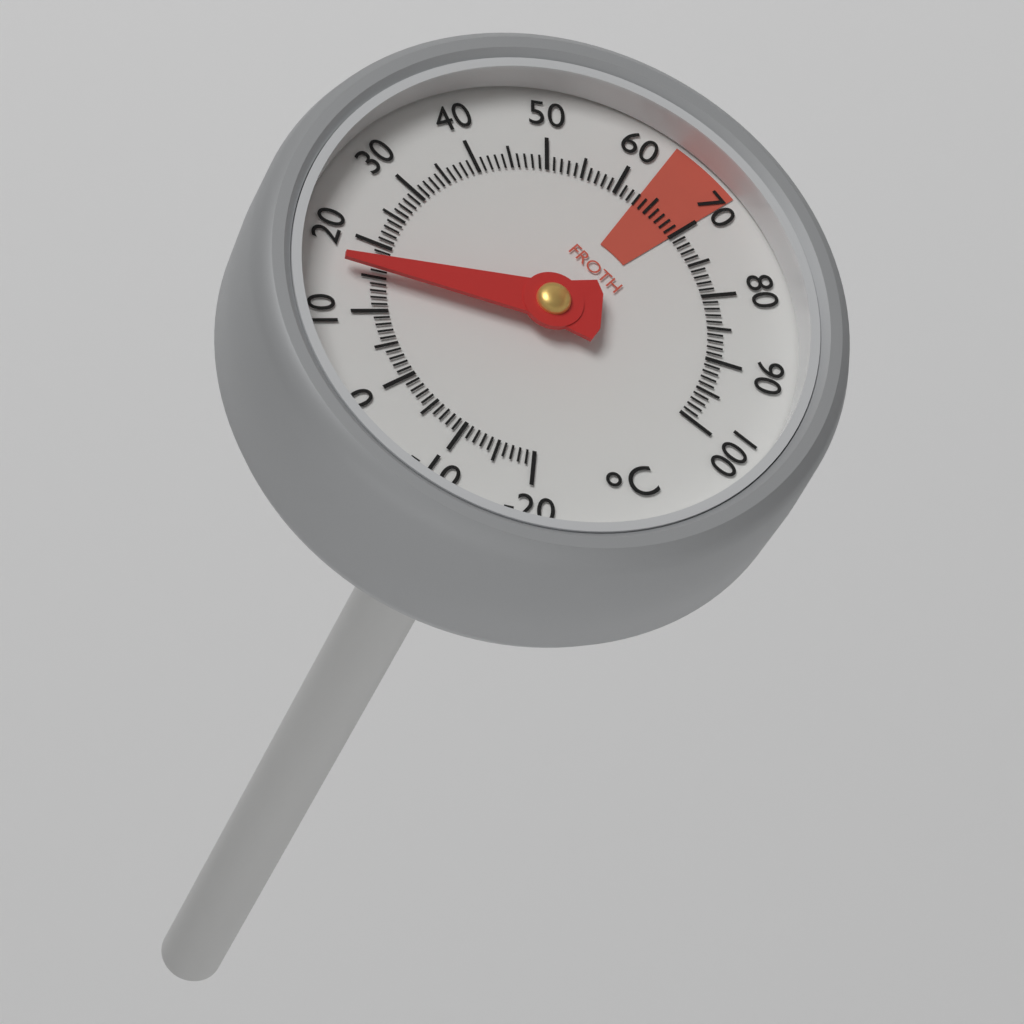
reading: 16 °C
